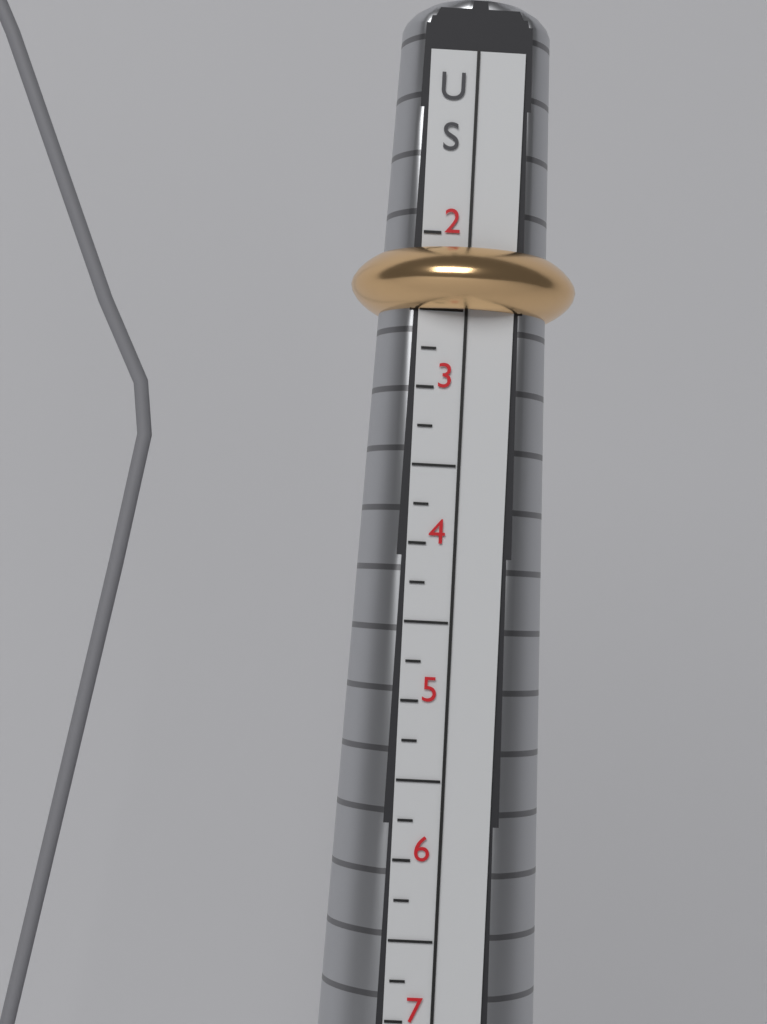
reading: 2.50 US
